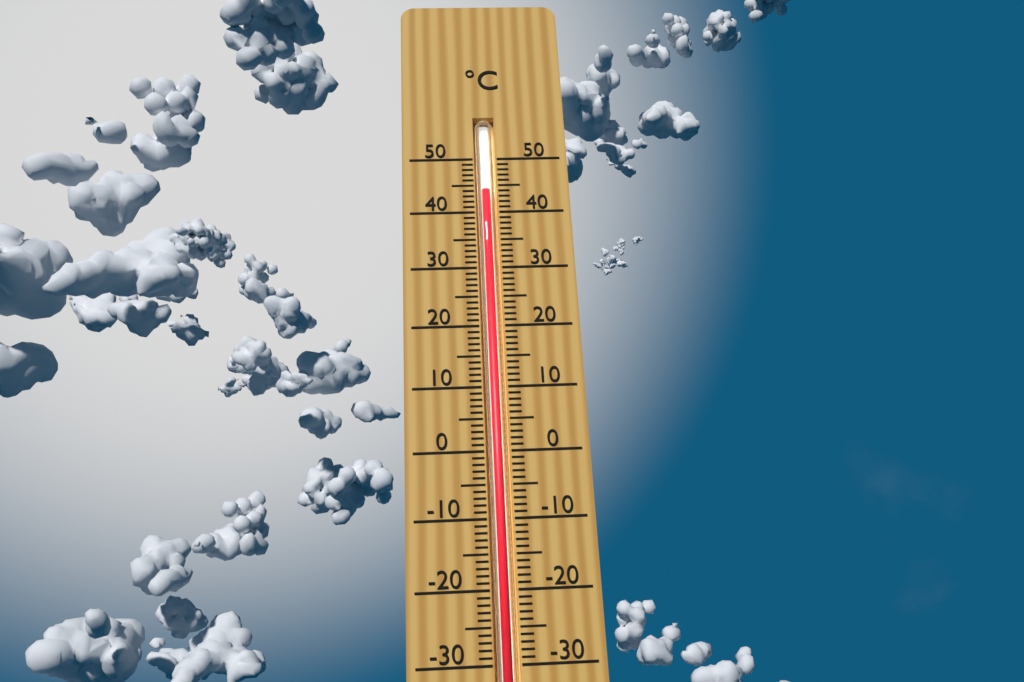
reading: 44 °C
